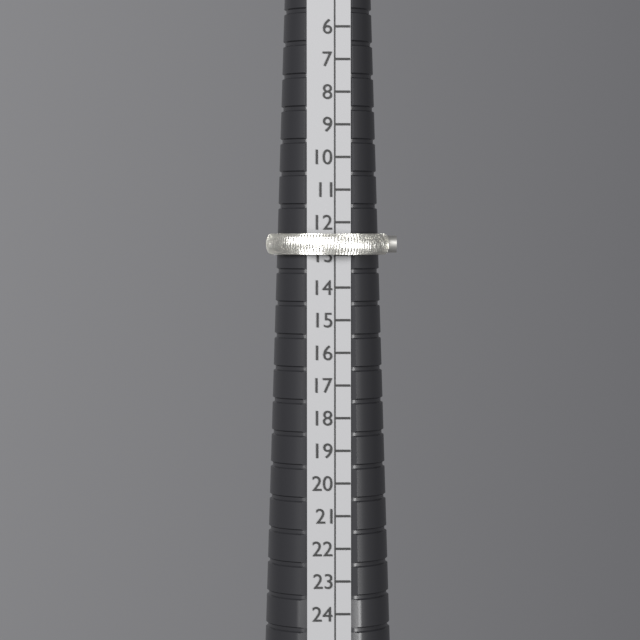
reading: 13 (no unit)
